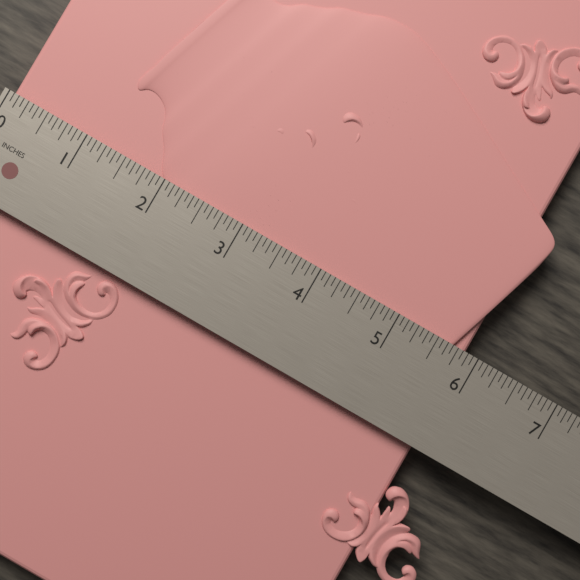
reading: 5.8750 in
